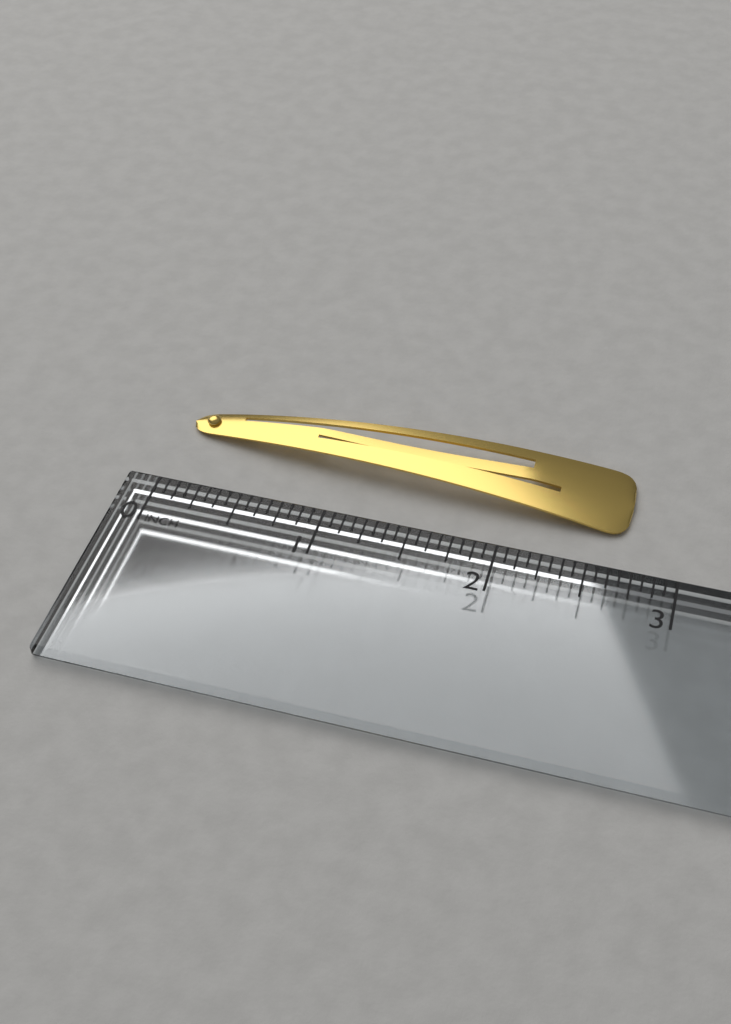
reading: 2.6875 in
